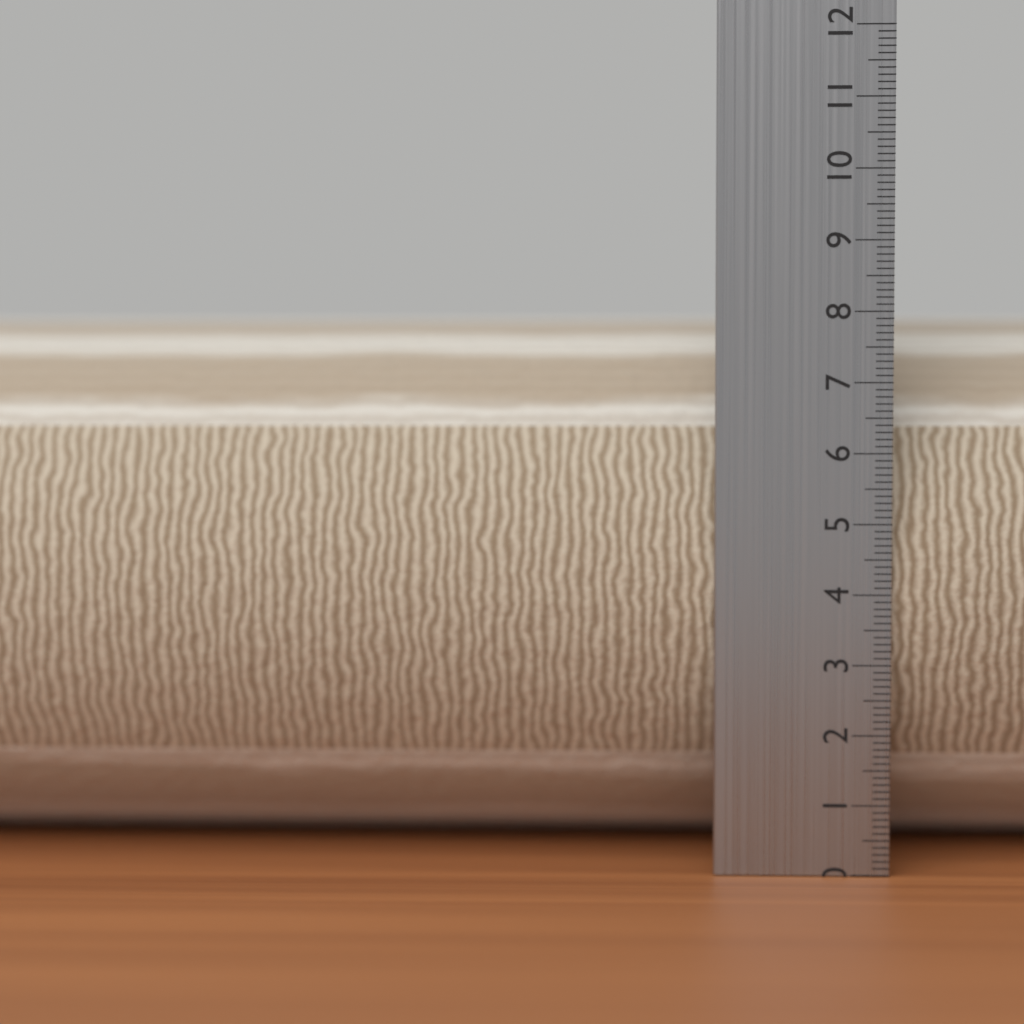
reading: 8.0 cm
